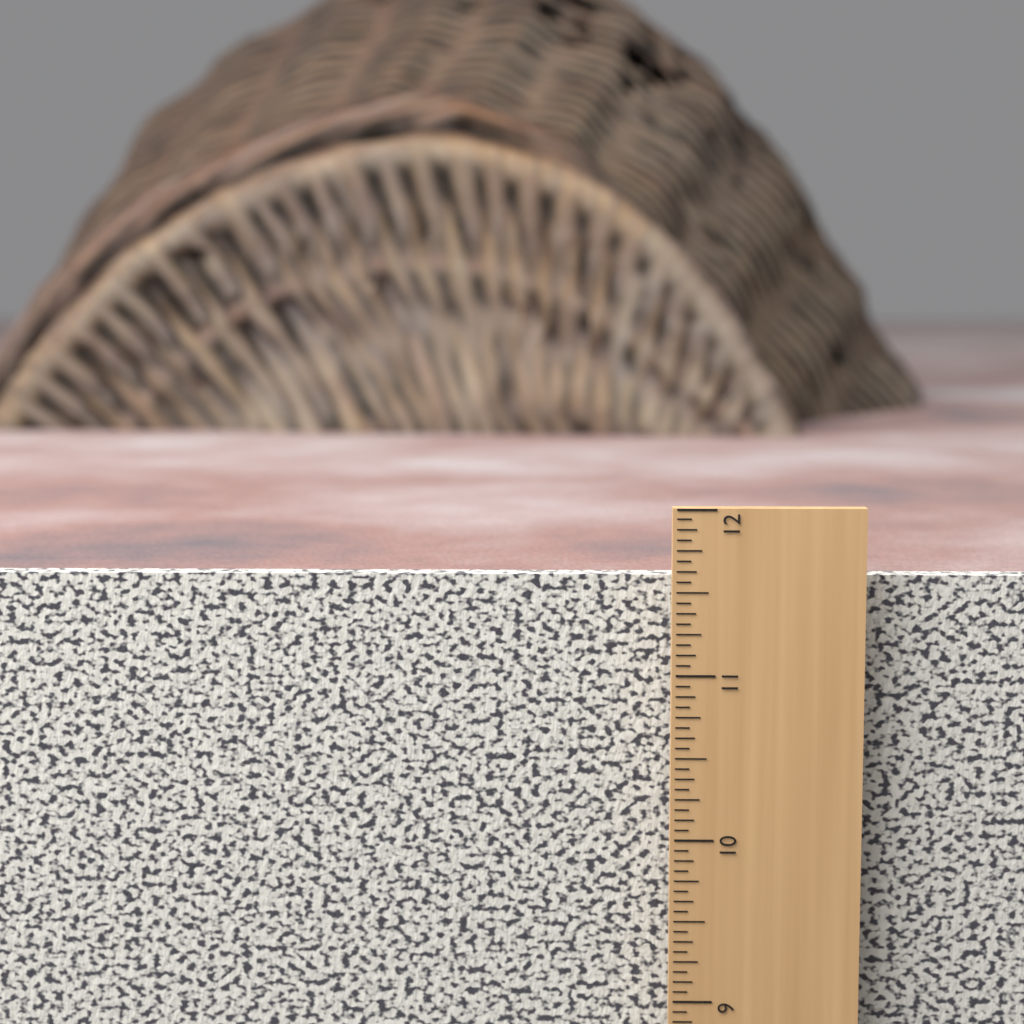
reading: 11.5625 in
